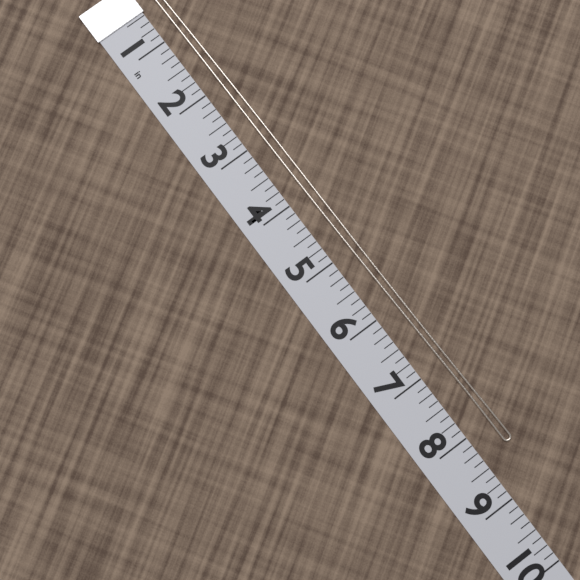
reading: 8.375 in
